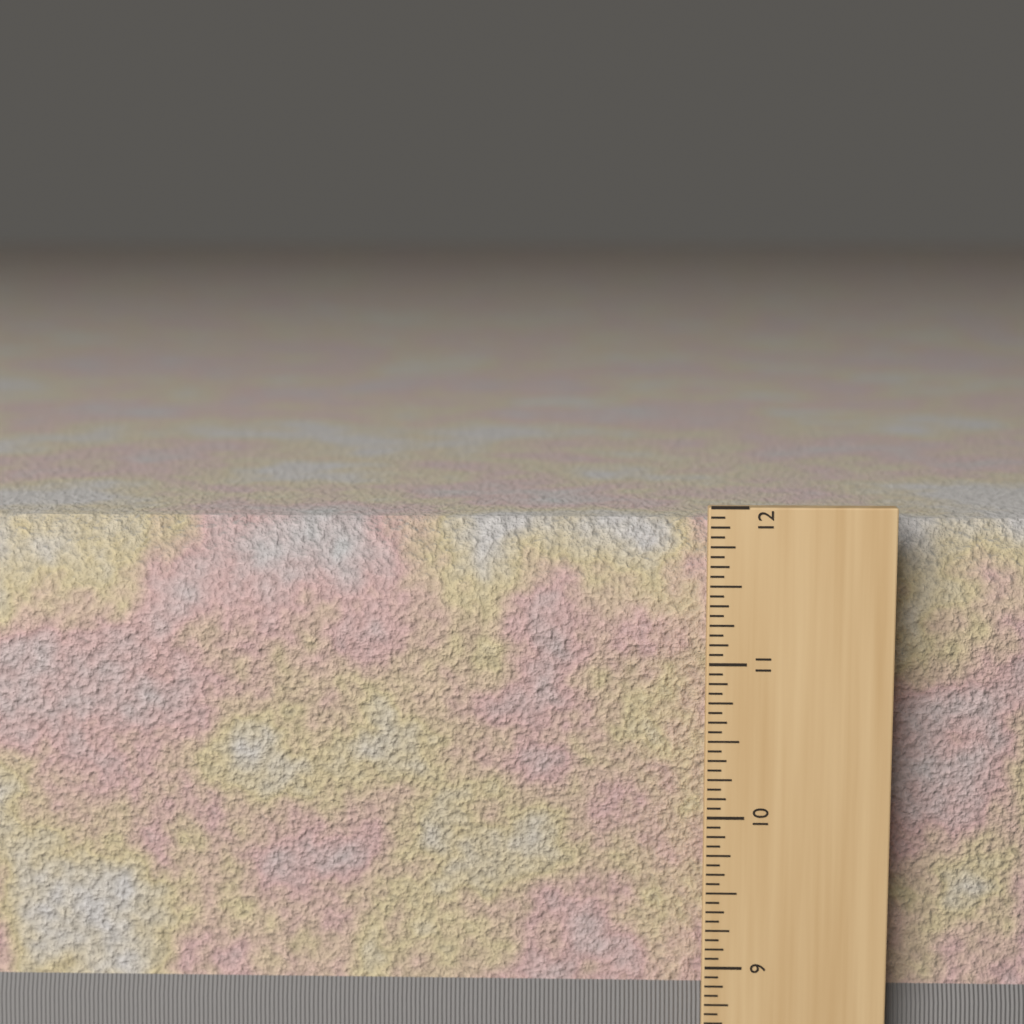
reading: 11.8750 in
